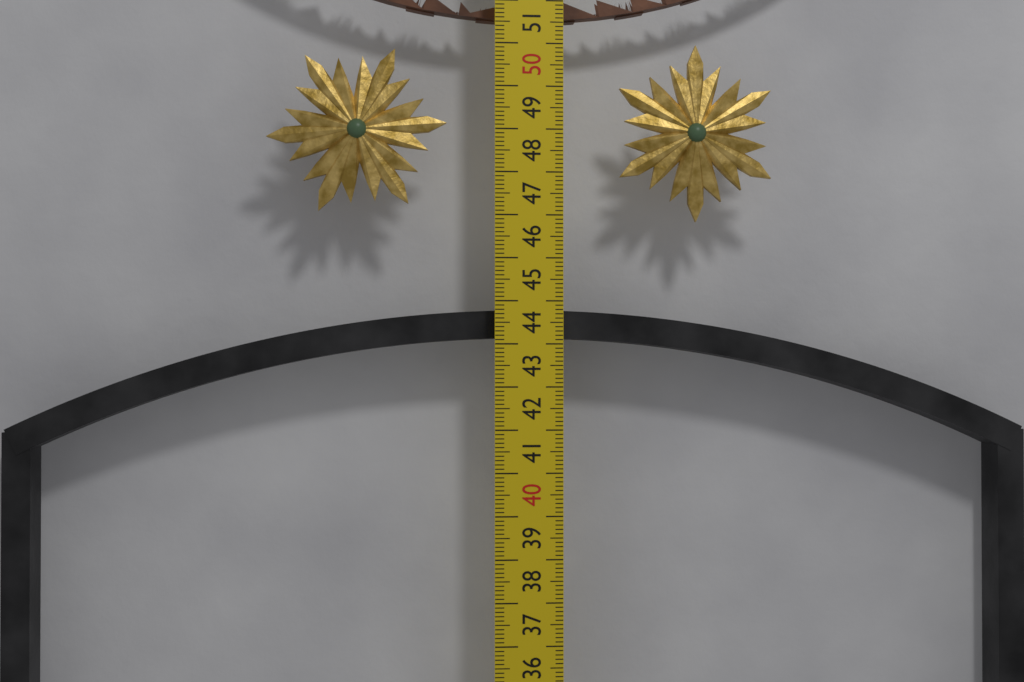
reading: 43.8 cm
